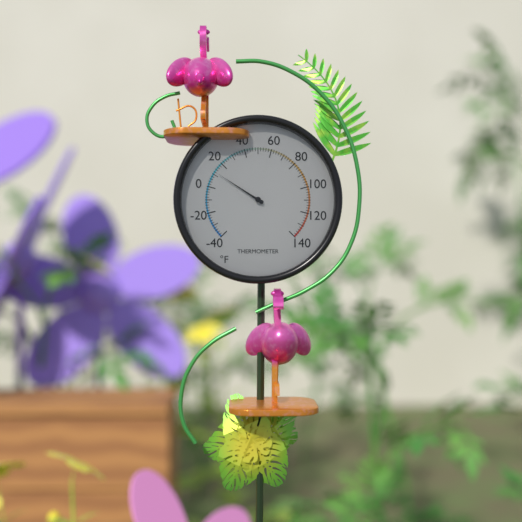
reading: 12 °F
